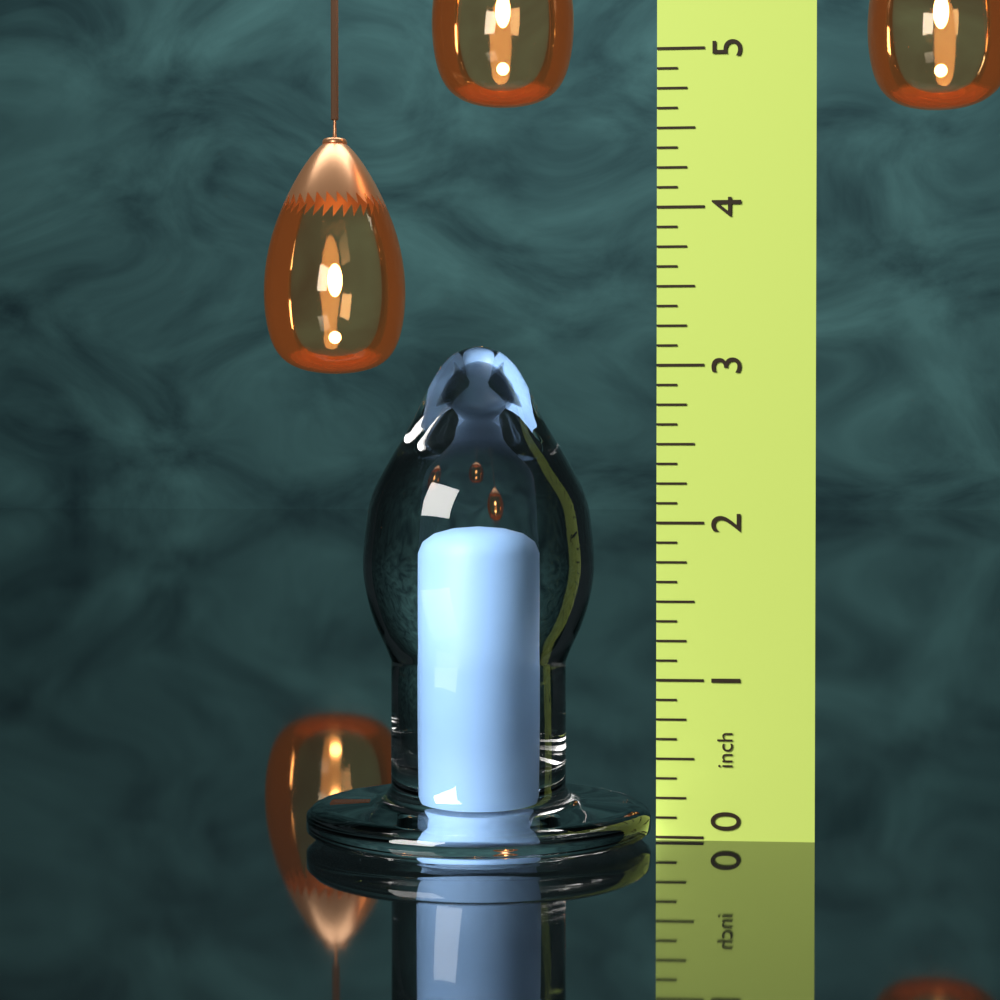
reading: 3.125 in
